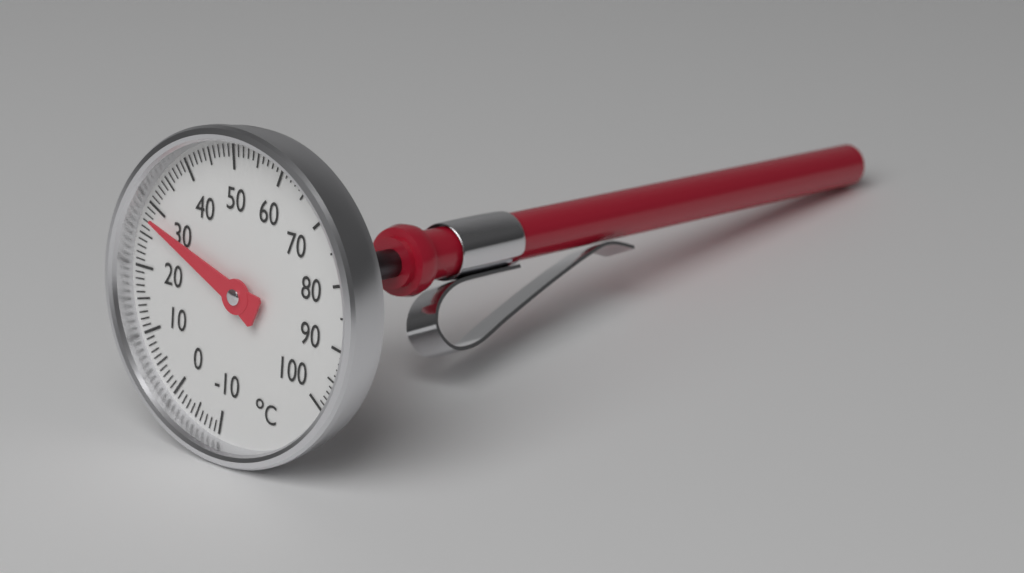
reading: 28 °C
